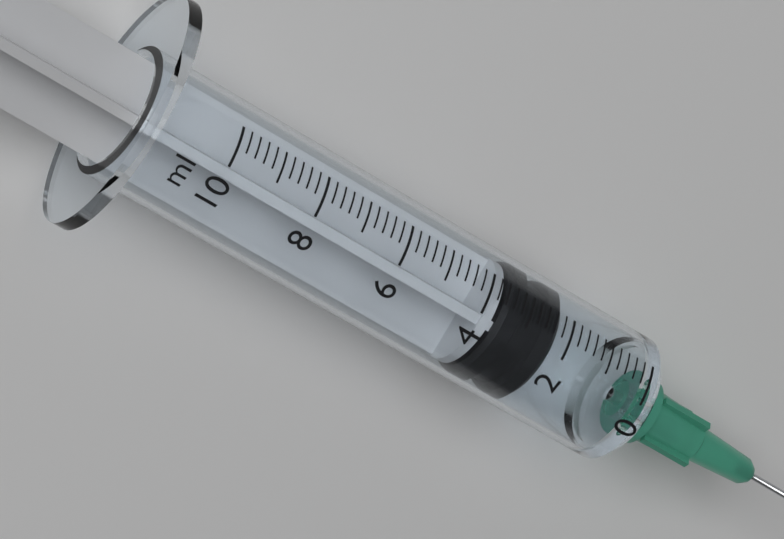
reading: 2.2 ml
